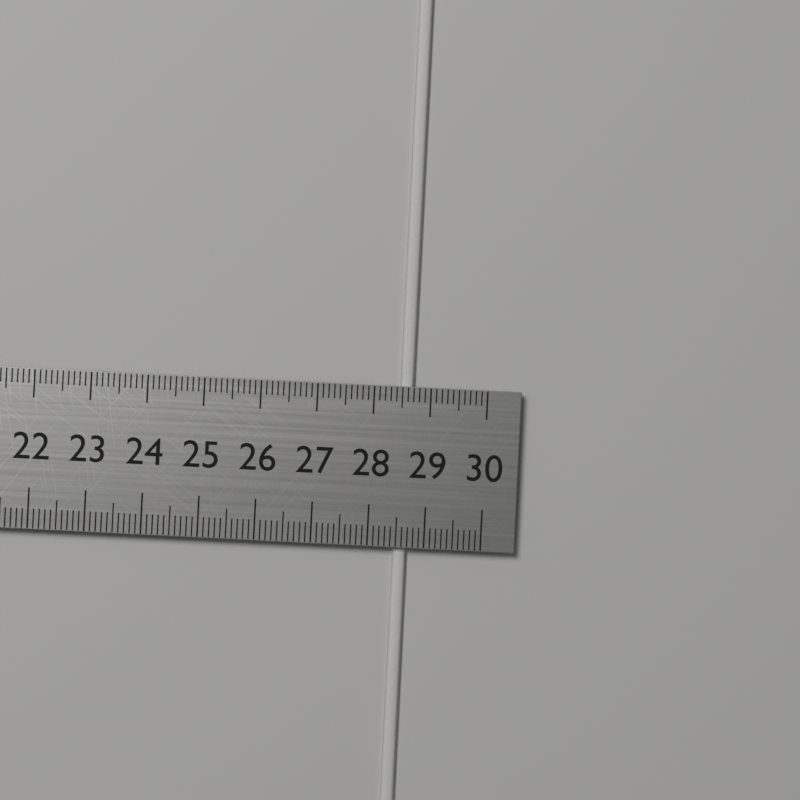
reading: 28.7 cm
